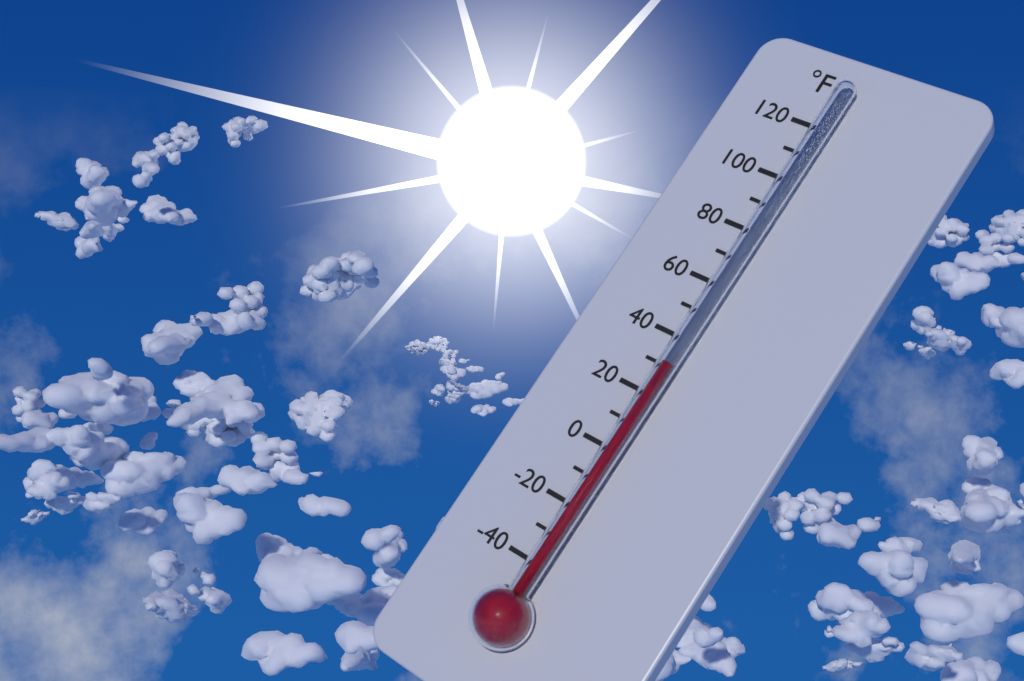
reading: 30 °F
